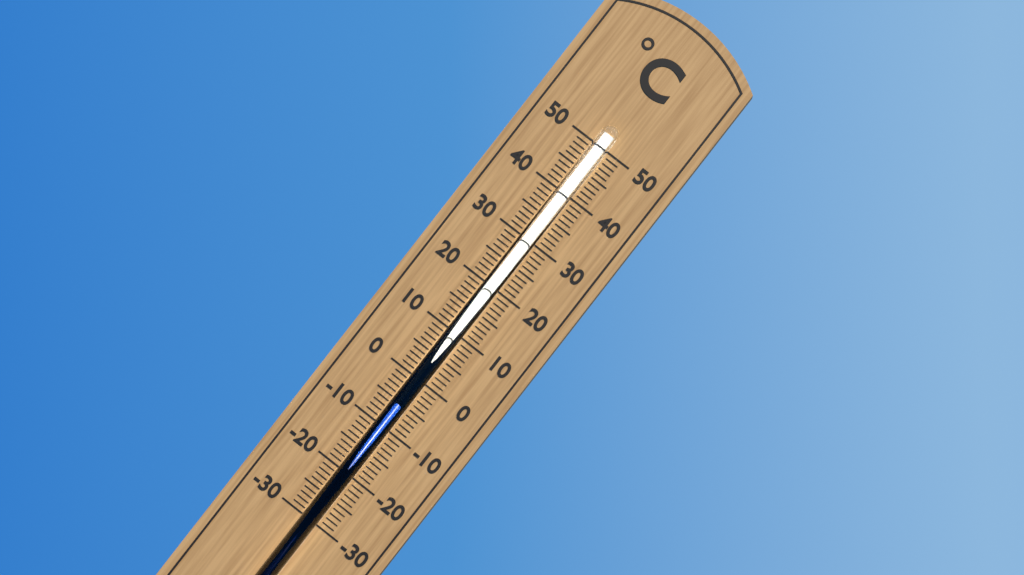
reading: -5 °C
